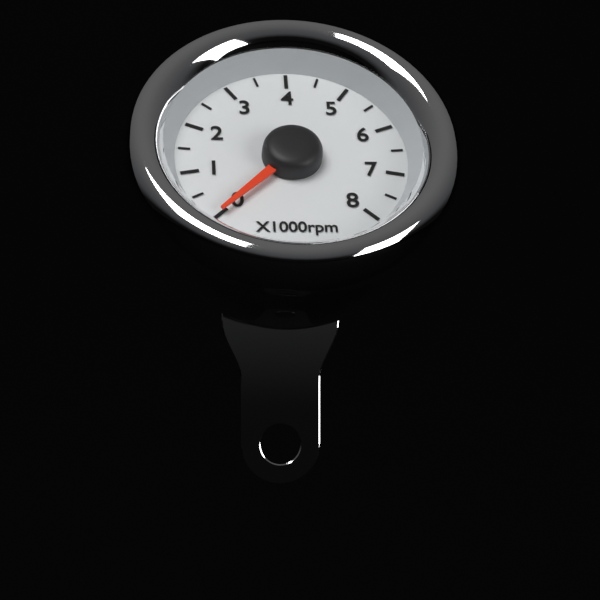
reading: 0 rpm
